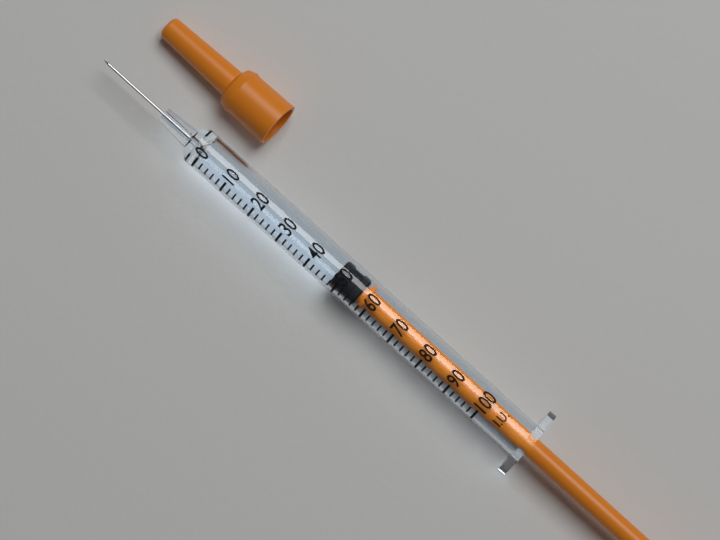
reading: 48 I.U.
